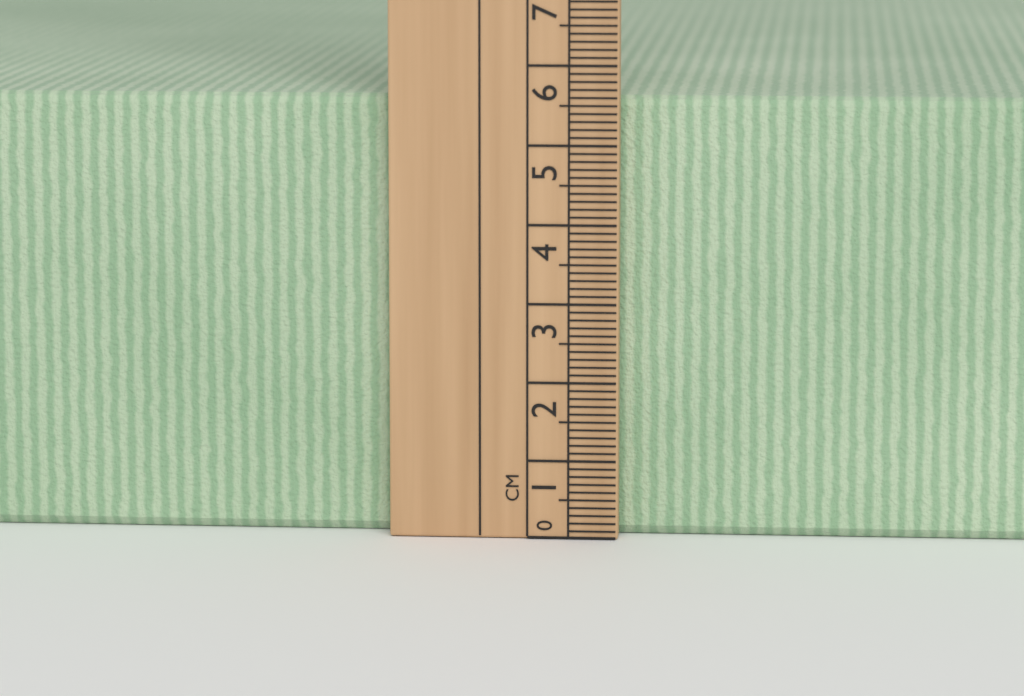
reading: 5.6 cm
